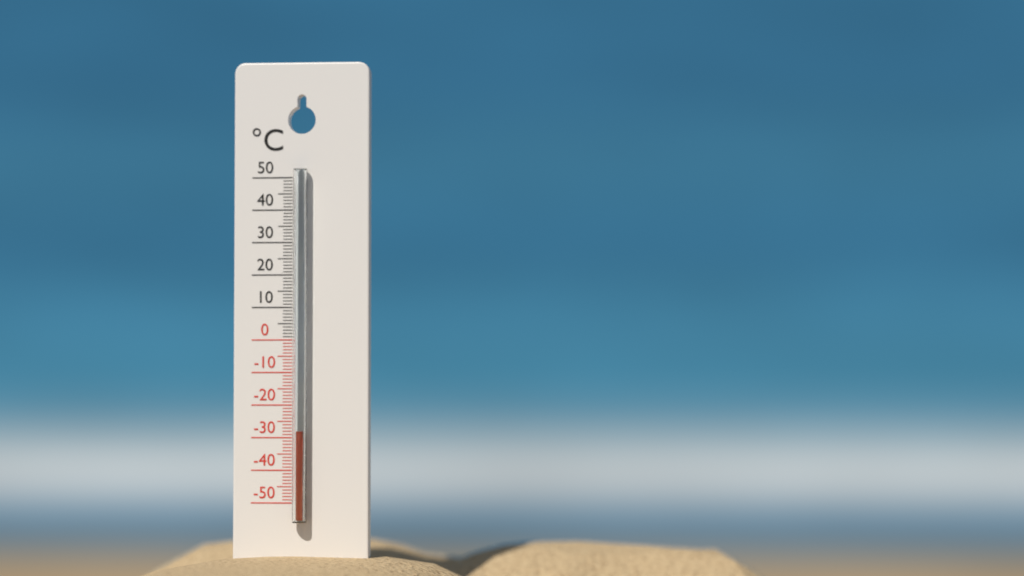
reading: -28 °C
